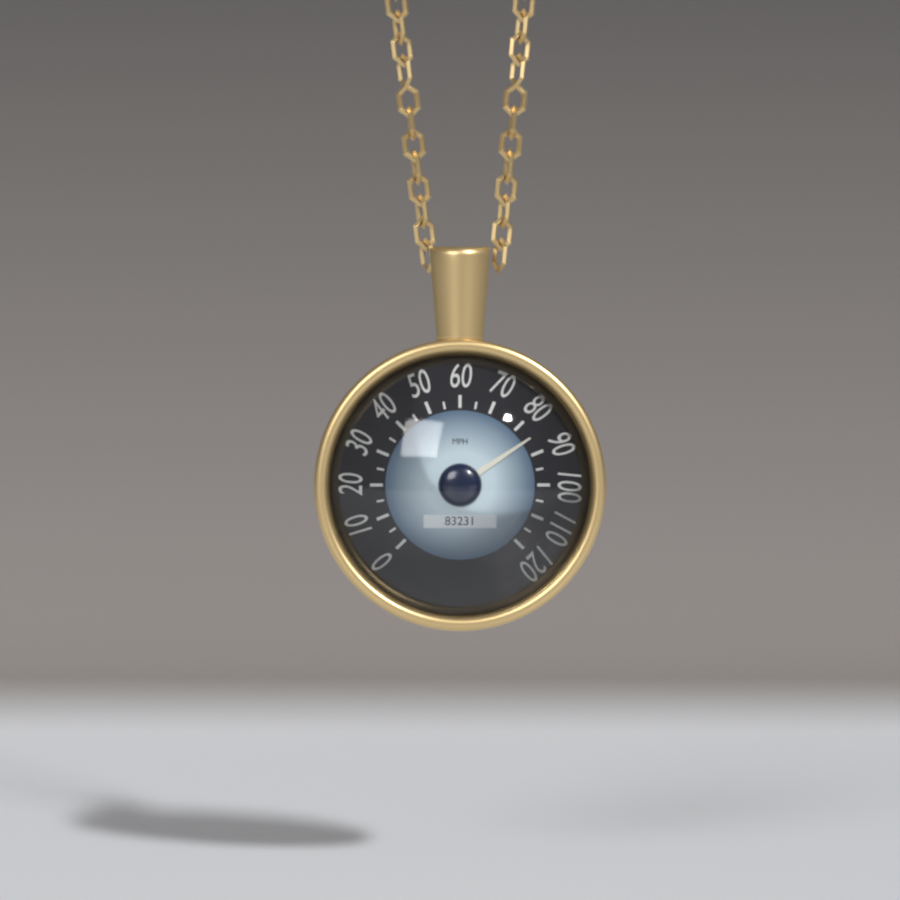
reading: 85 mph
